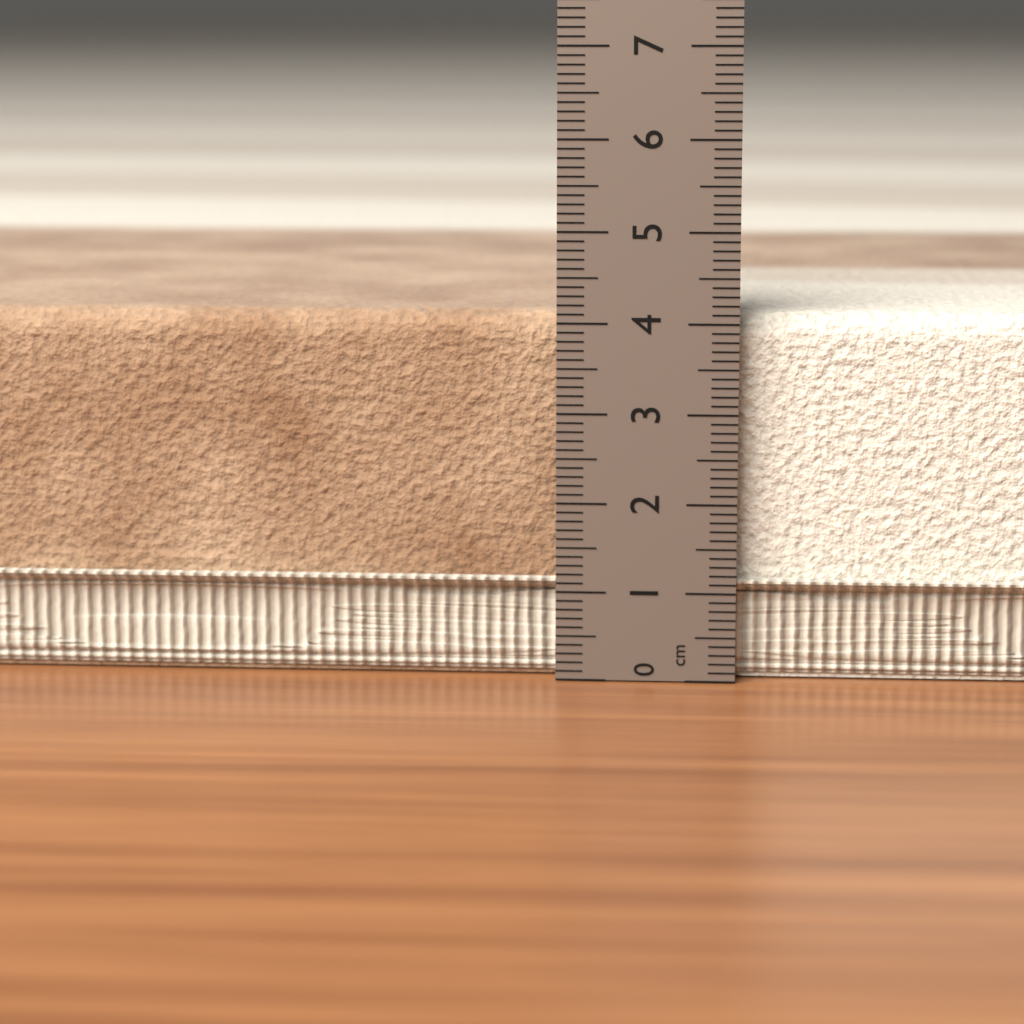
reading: 4.1 cm
